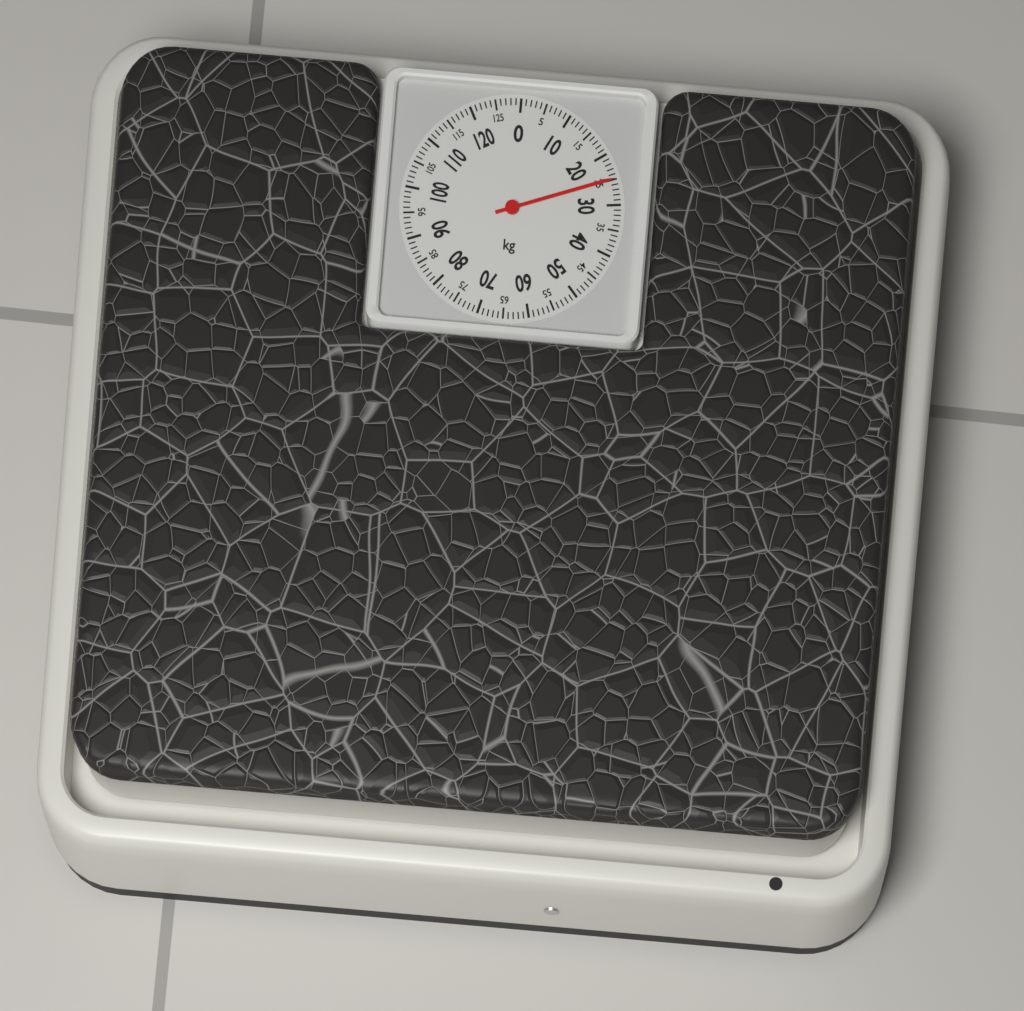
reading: 25 kg
